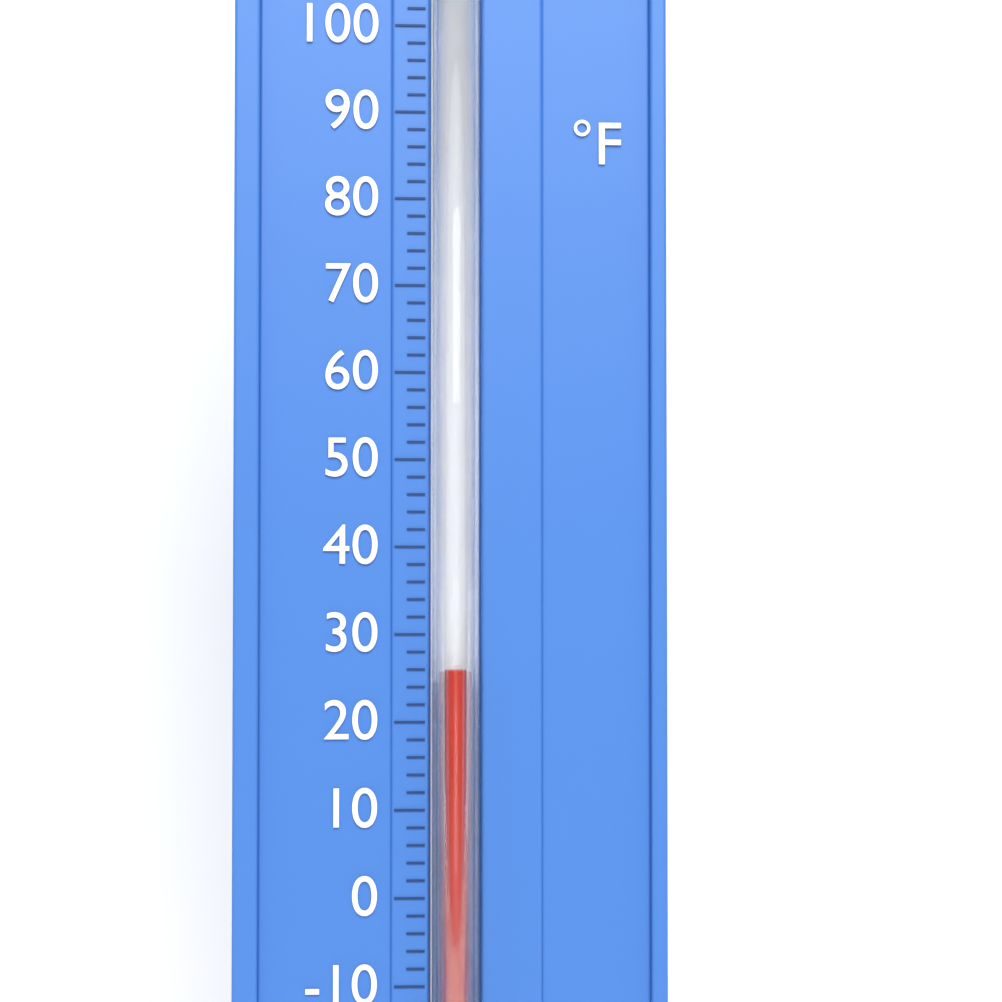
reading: 26 °F
